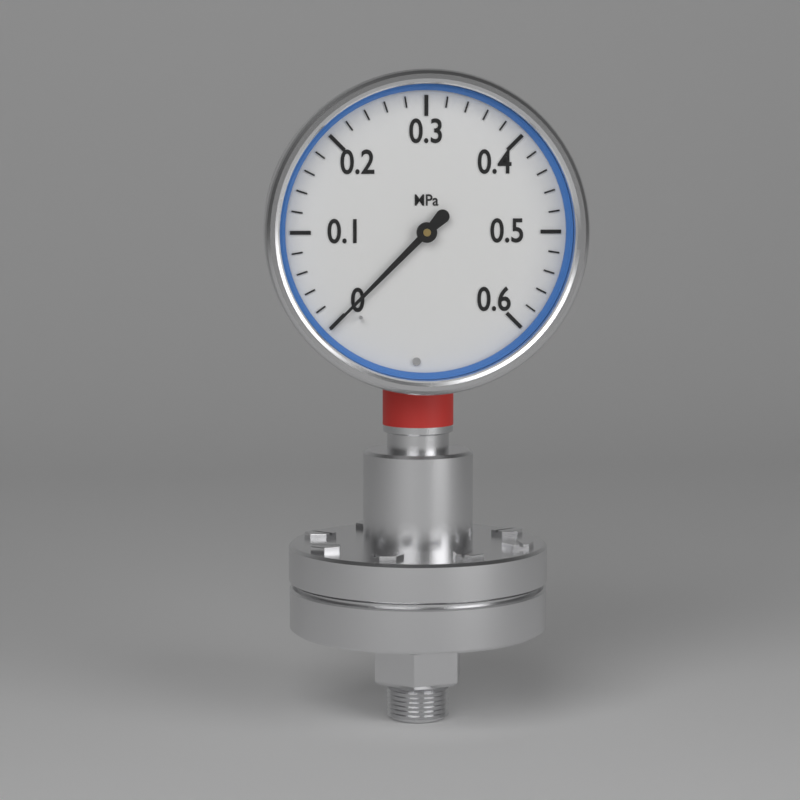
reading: 0.00 MPa
